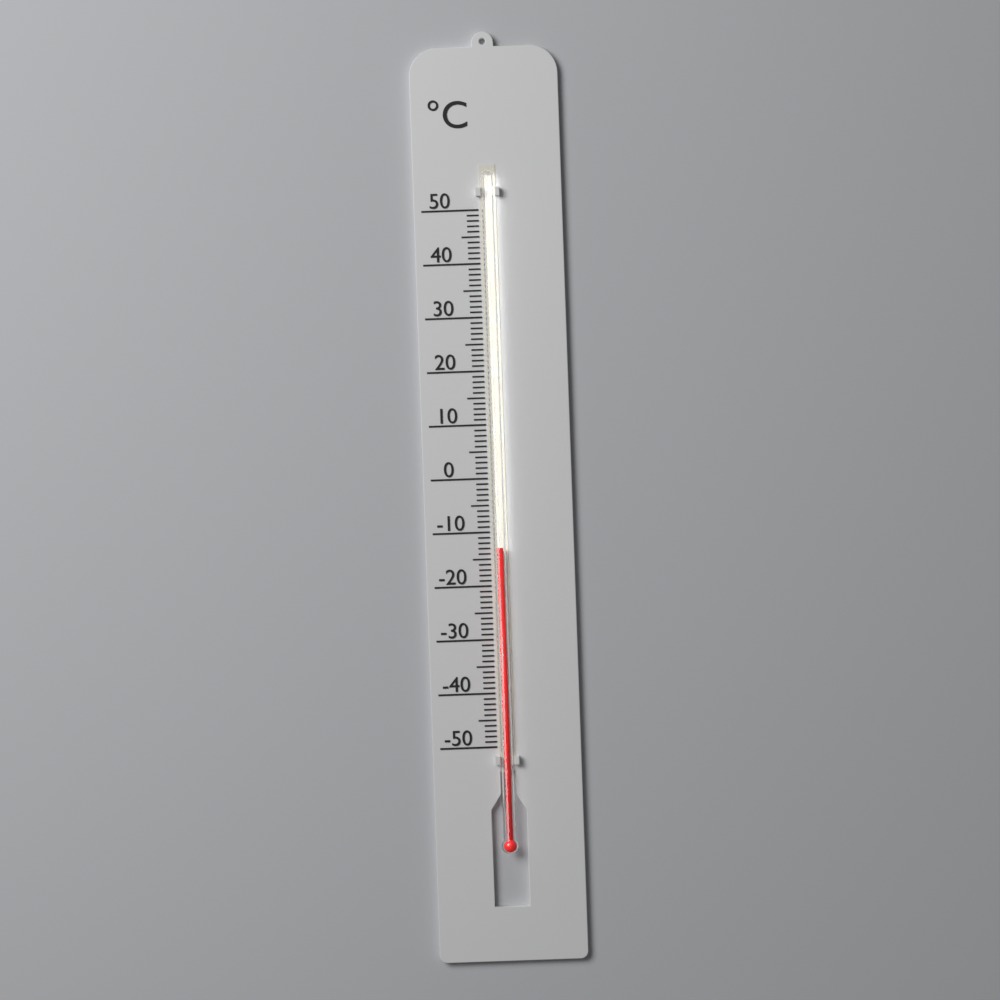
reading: -13 °C
